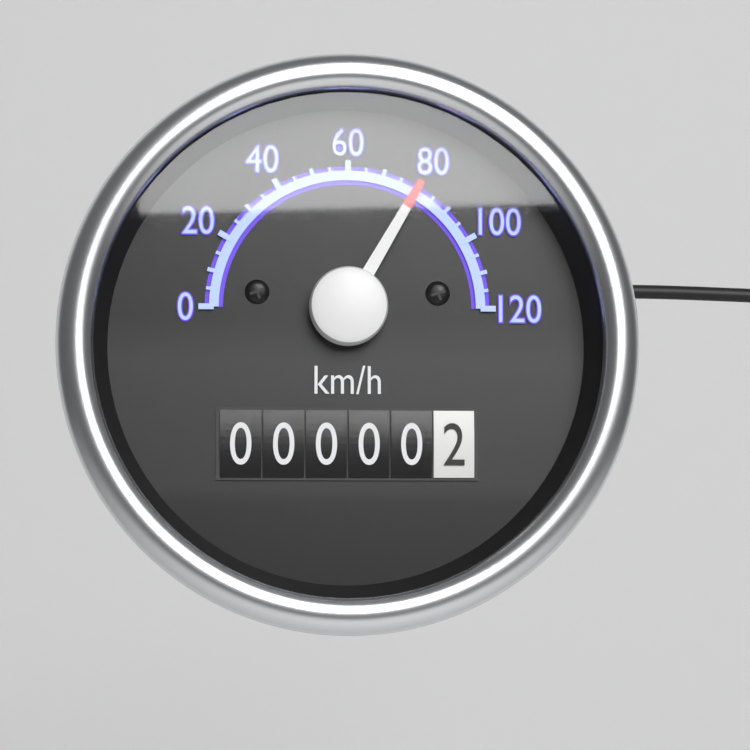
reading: 80 km/h
